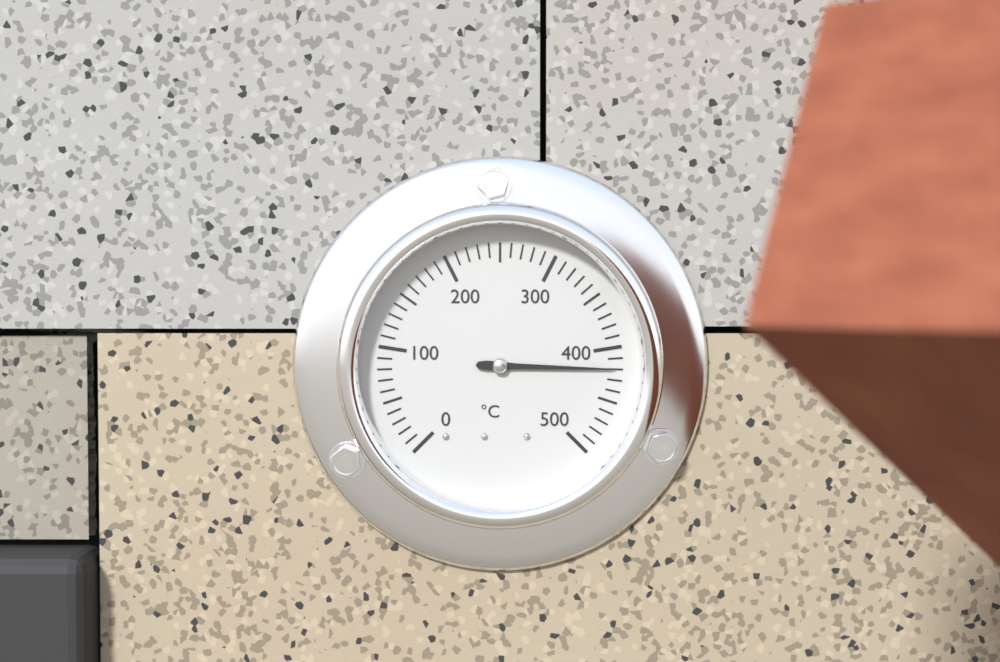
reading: 420 °C
